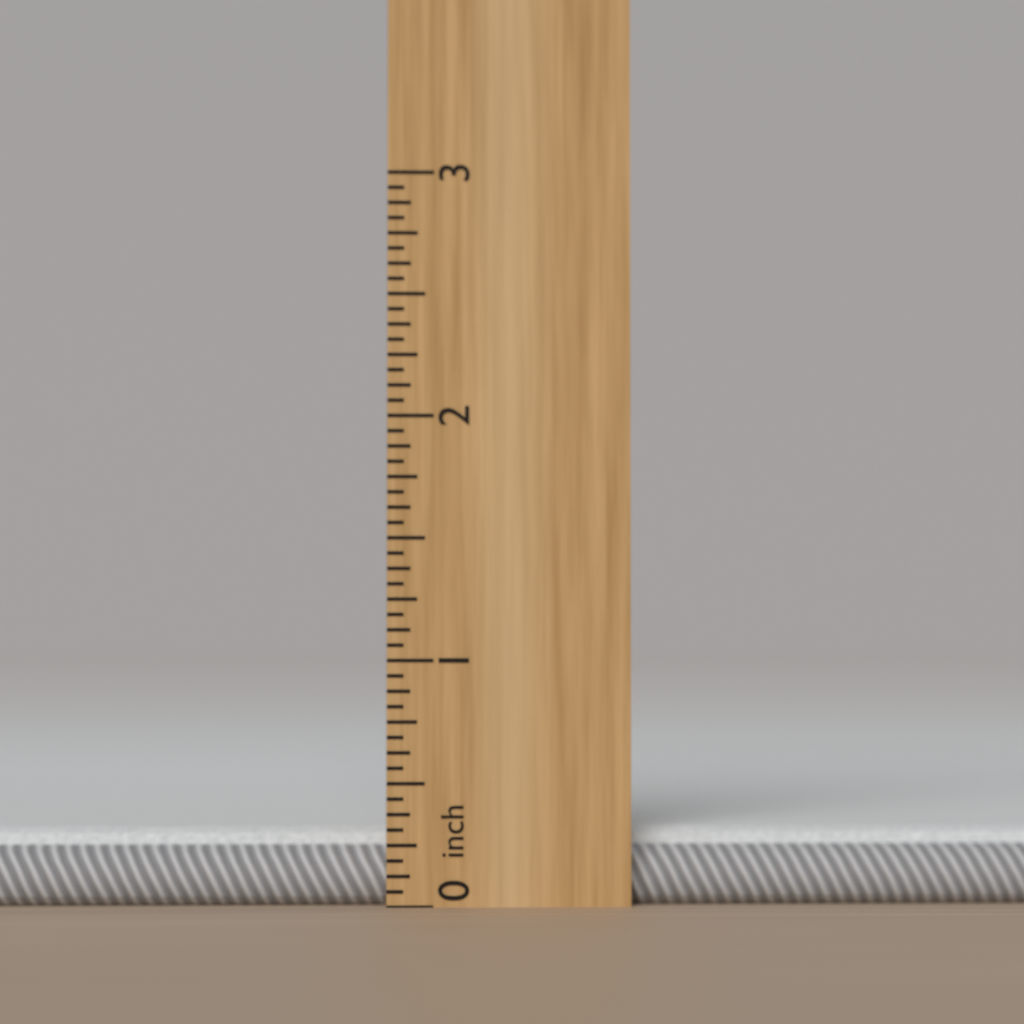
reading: 0.3125 inch
